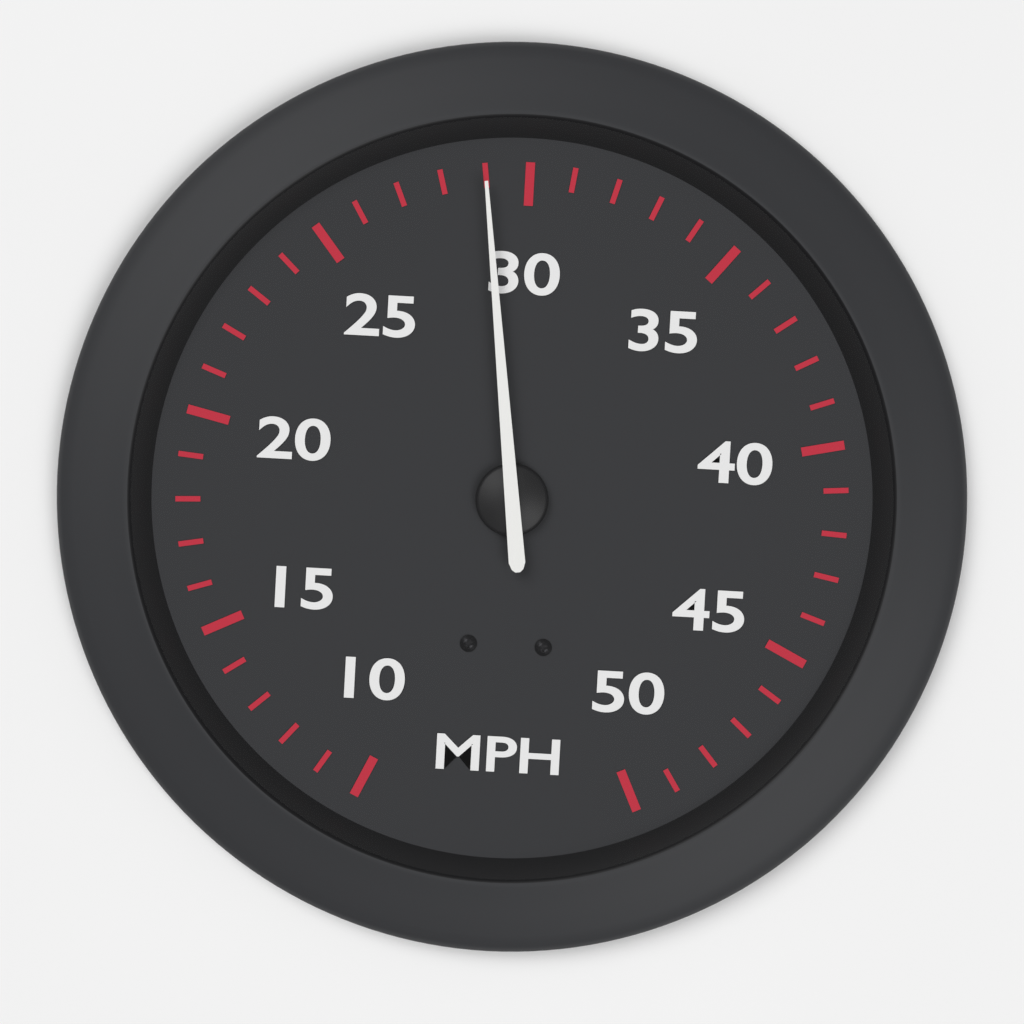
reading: 29 MPH
